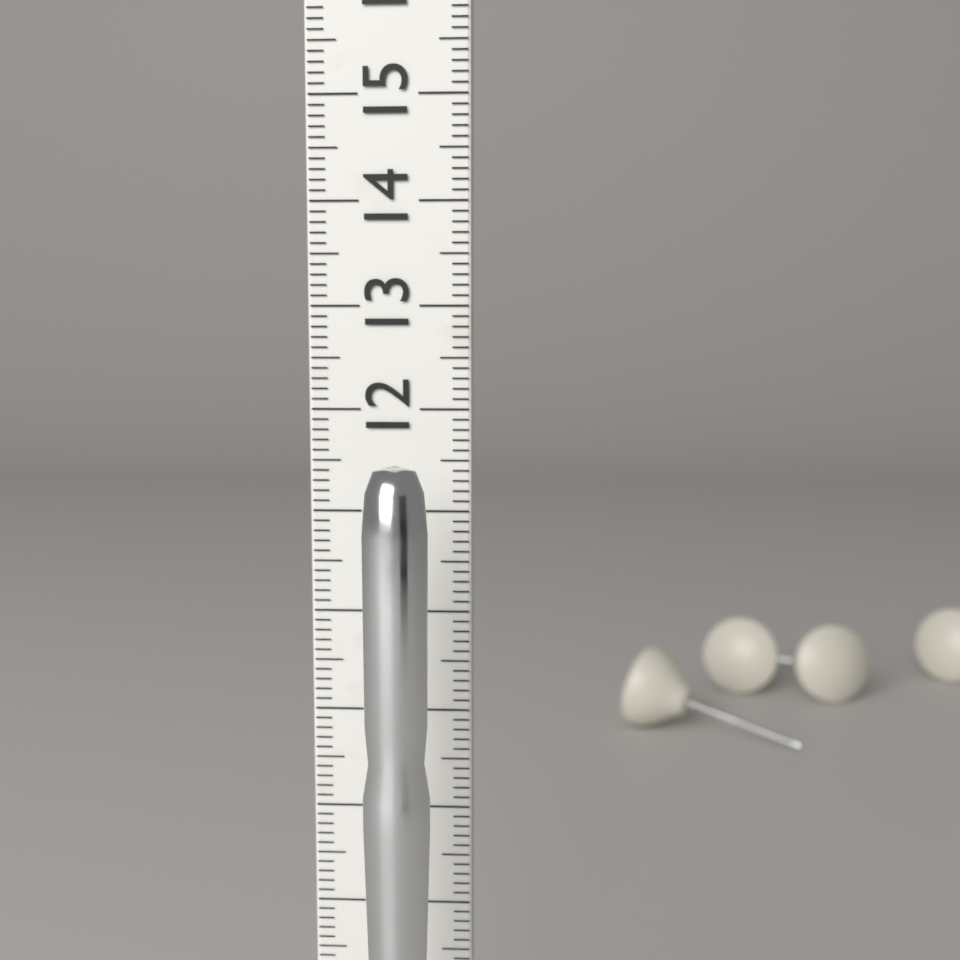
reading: 11.6 cm
